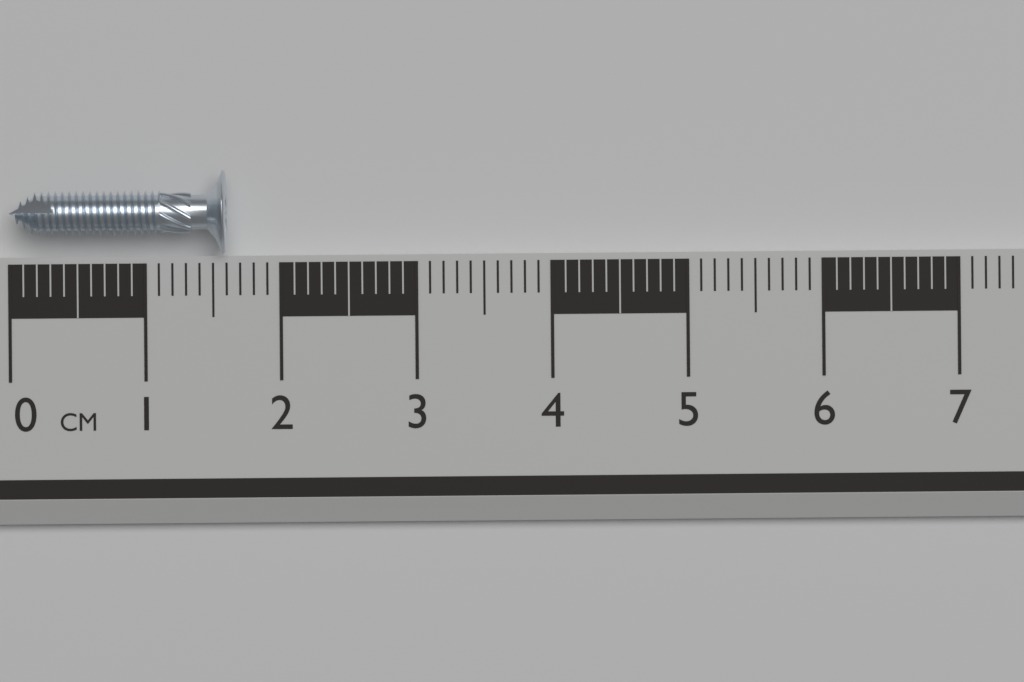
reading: 1.6 cm
